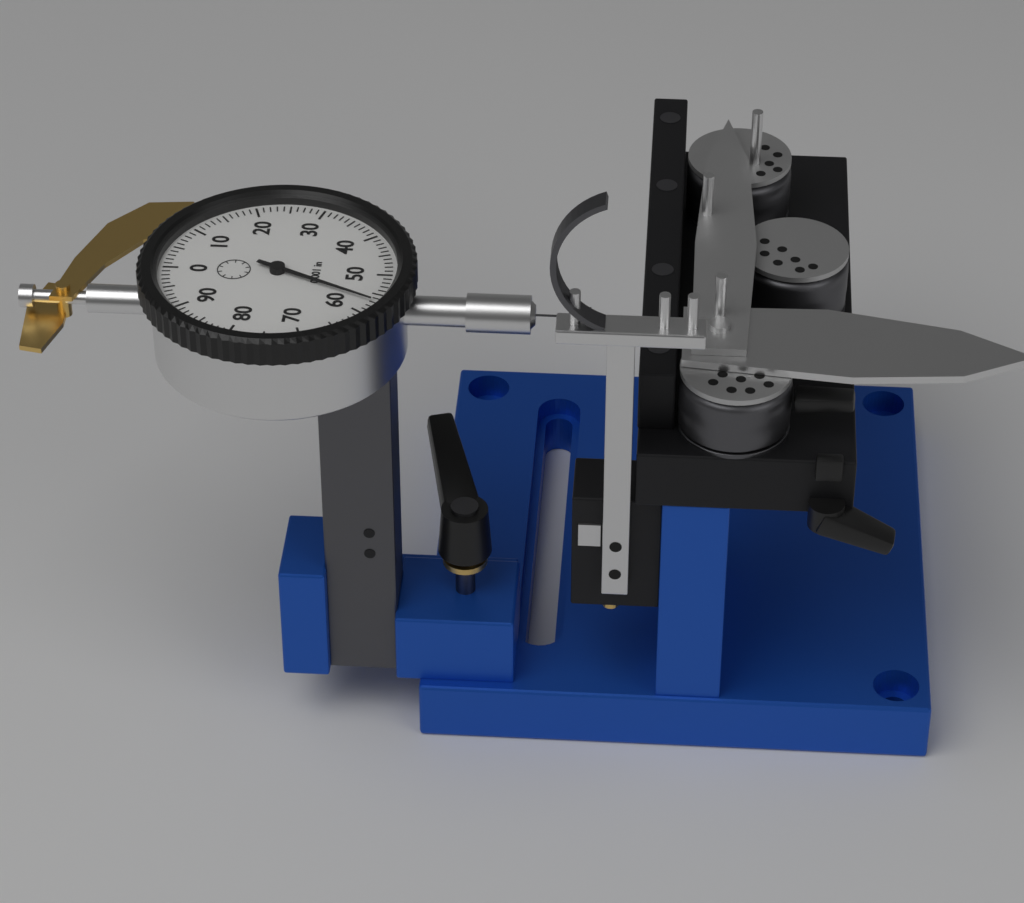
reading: 0.057 in
